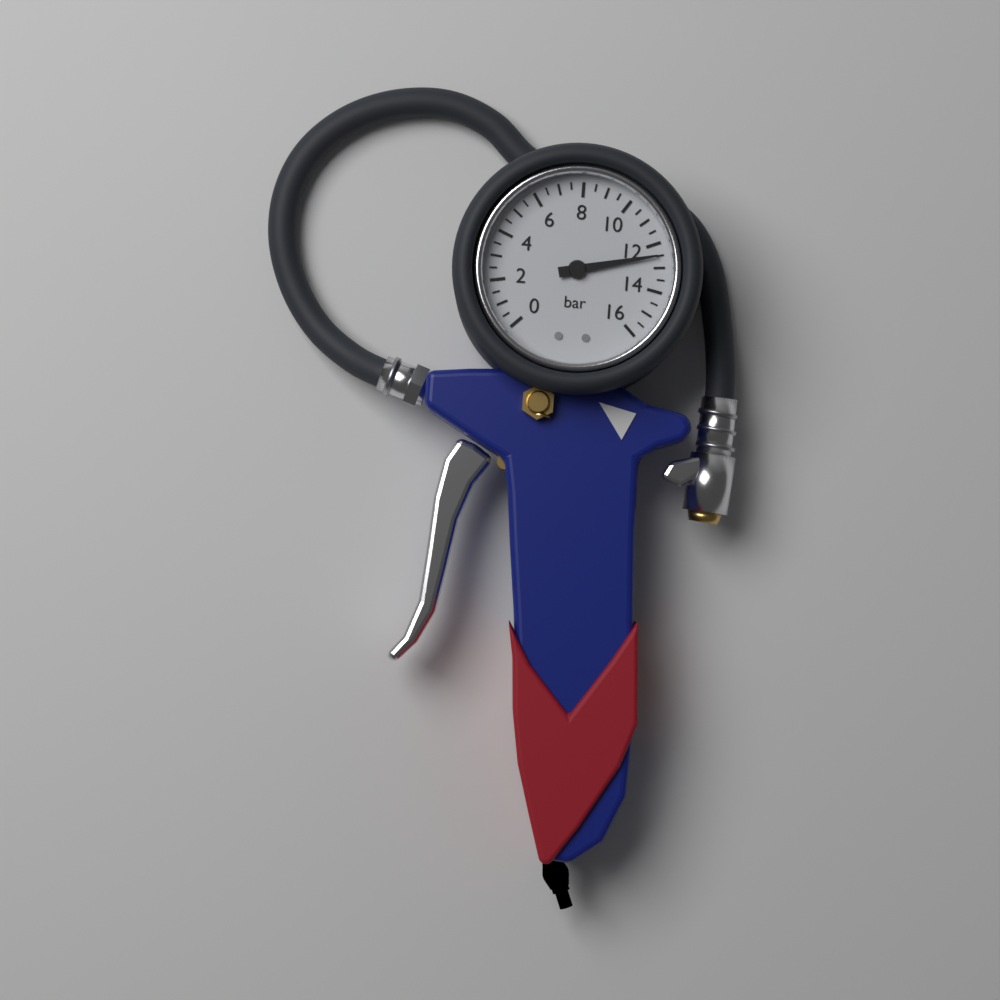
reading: 12.5 bar
